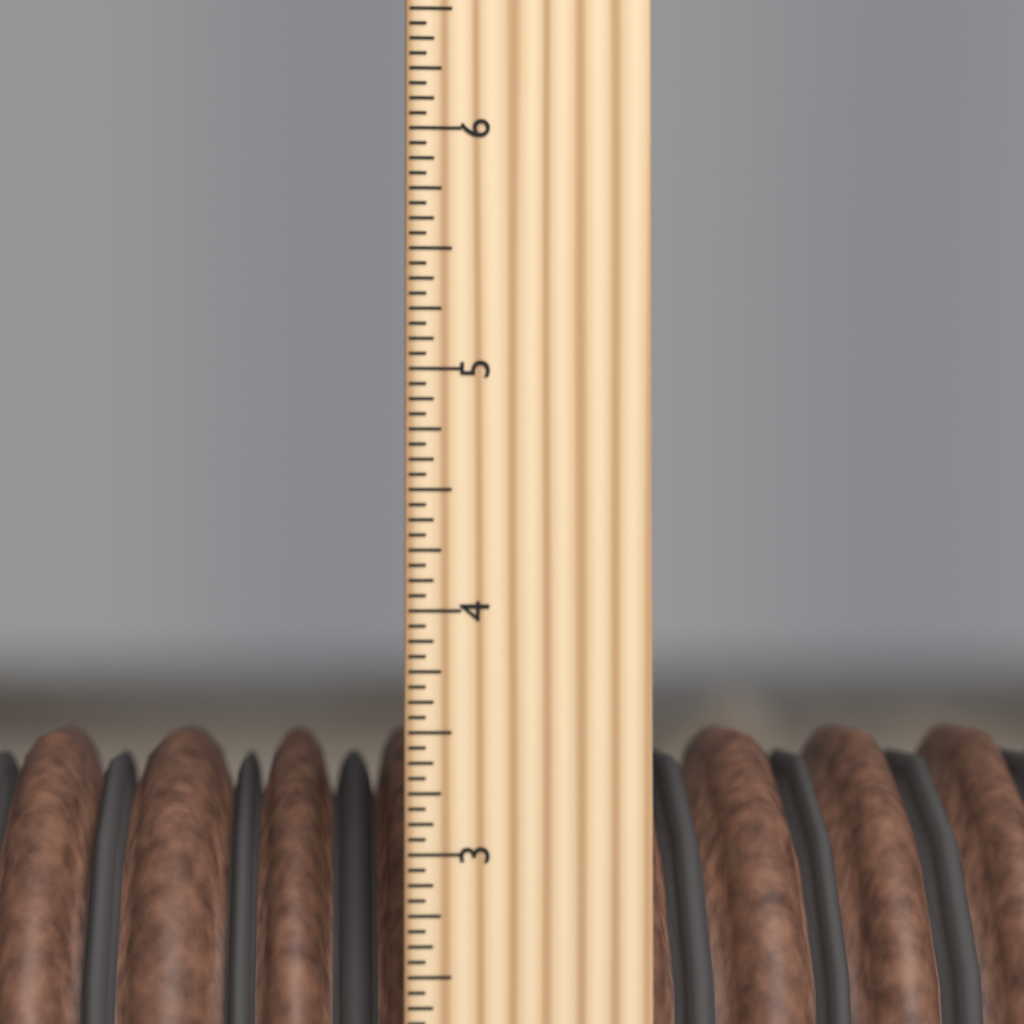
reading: 3.5000 inch
